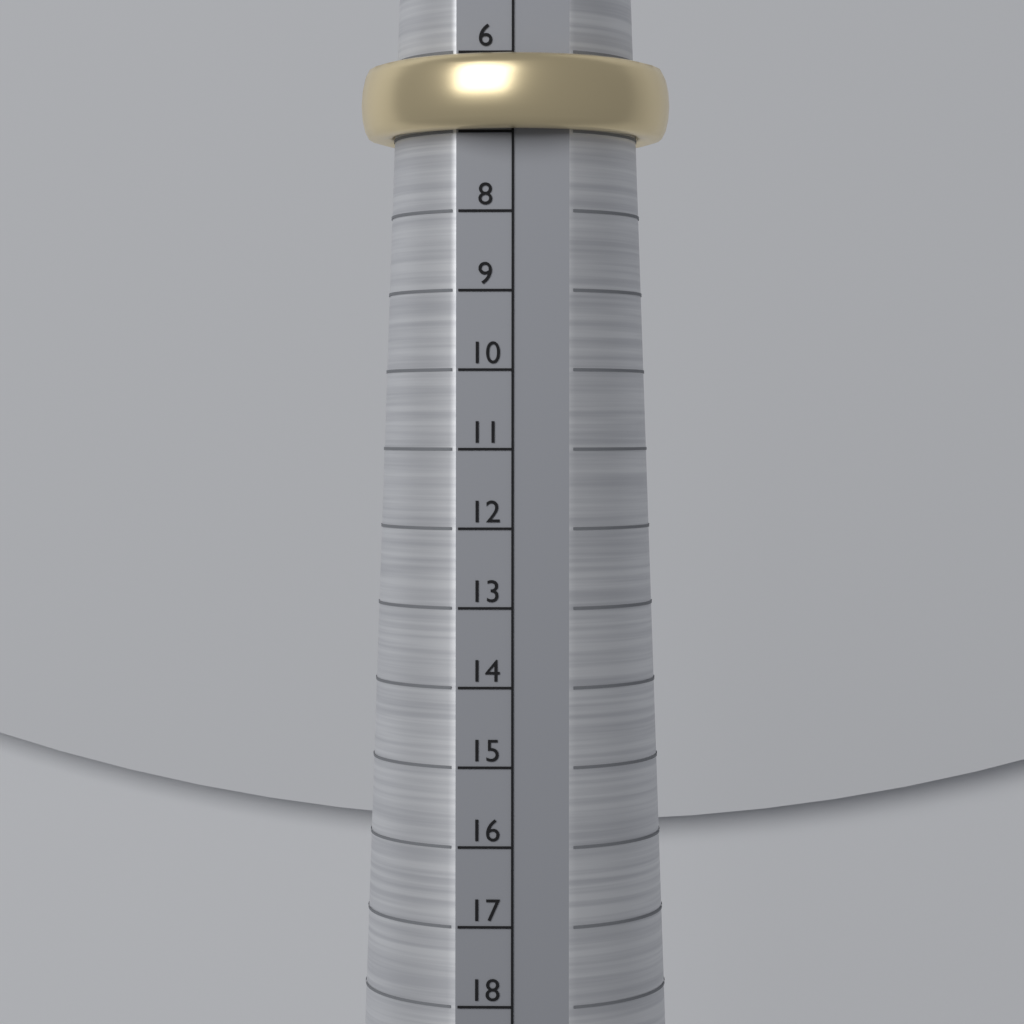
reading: 7 (no unit)
